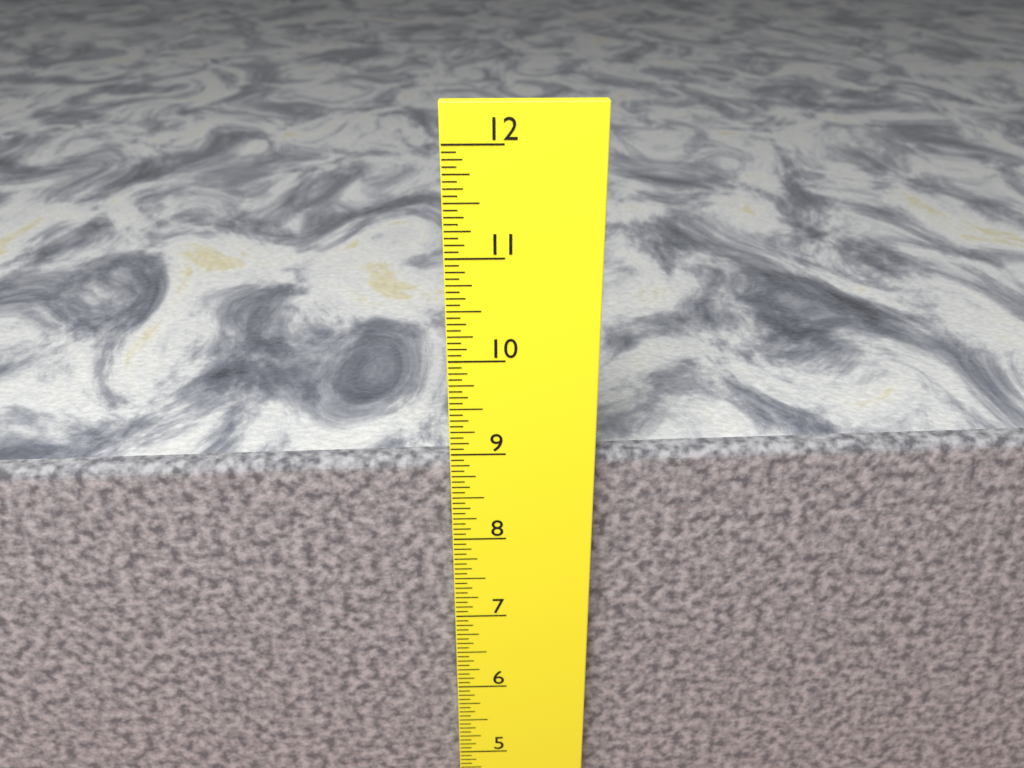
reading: 8.8750 in
